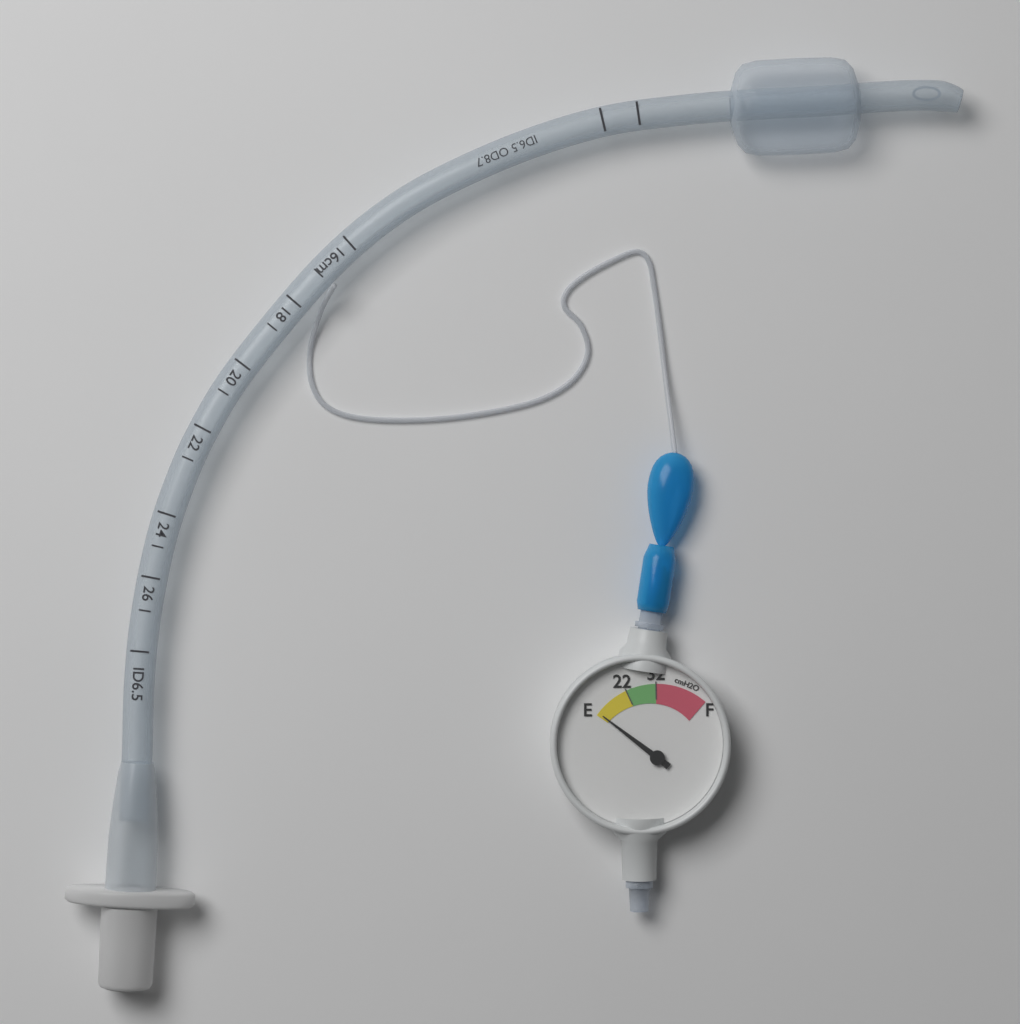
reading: 10.5 cmH2O
